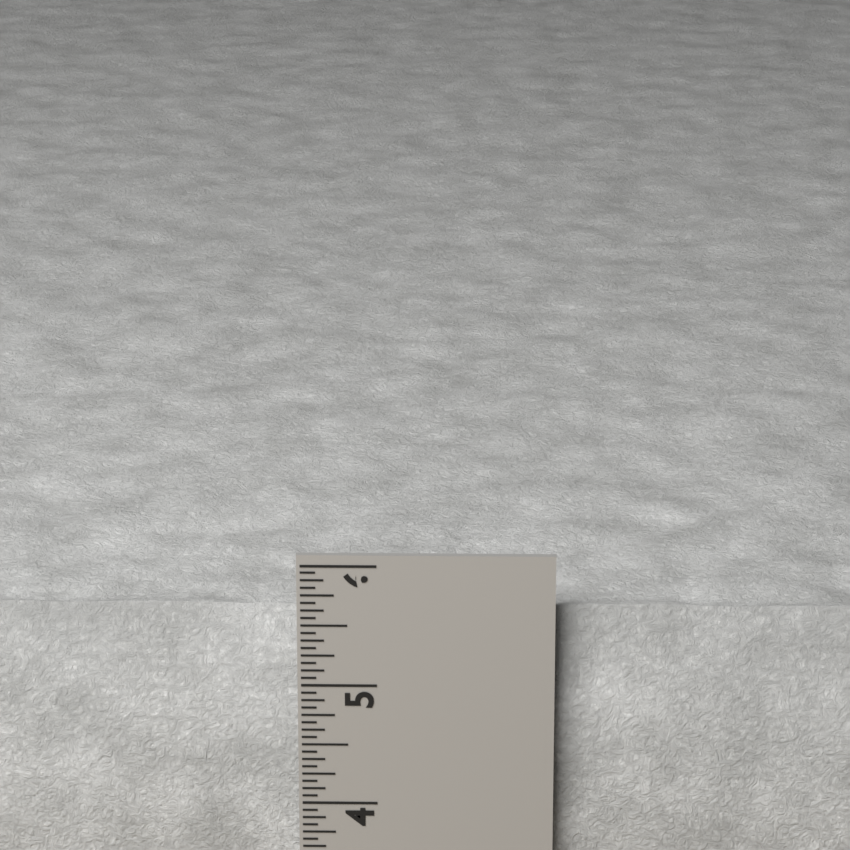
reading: 5.6250 in
